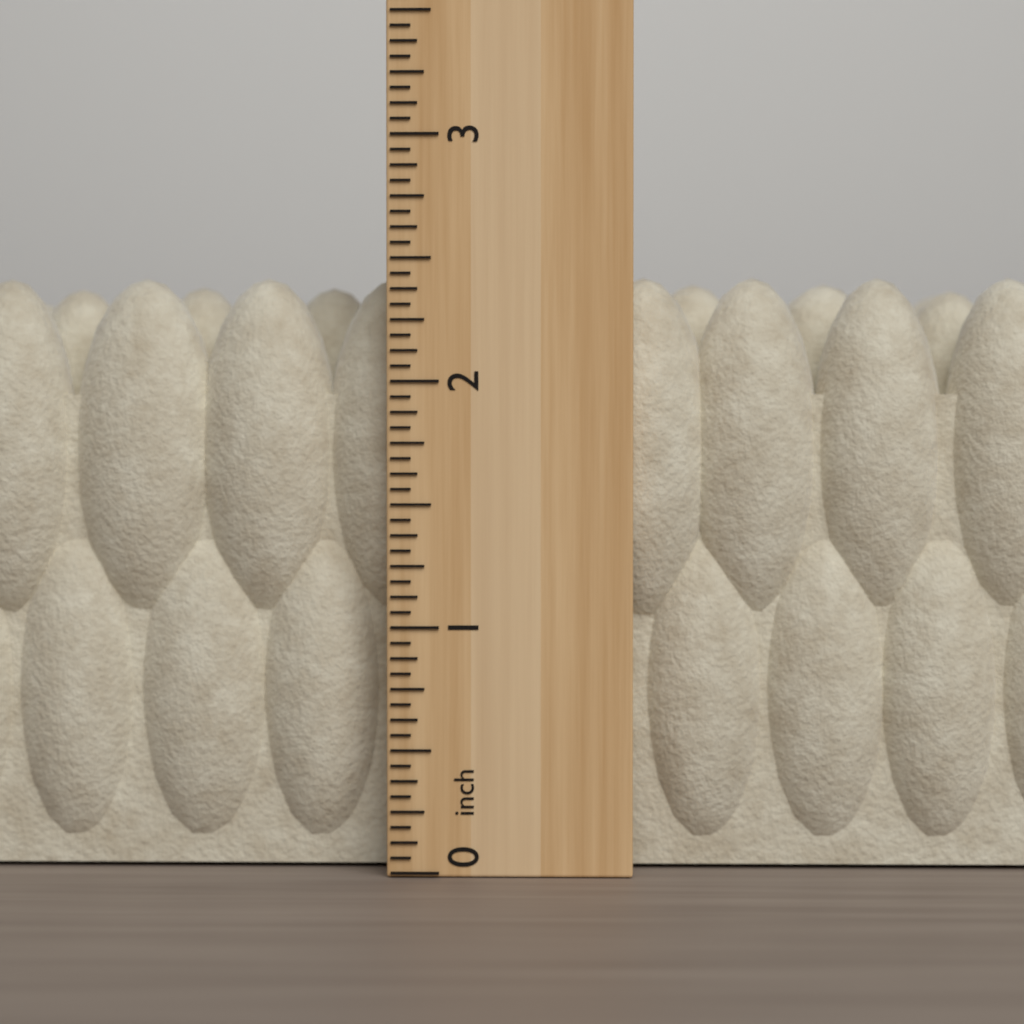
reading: 2.4375 inch
